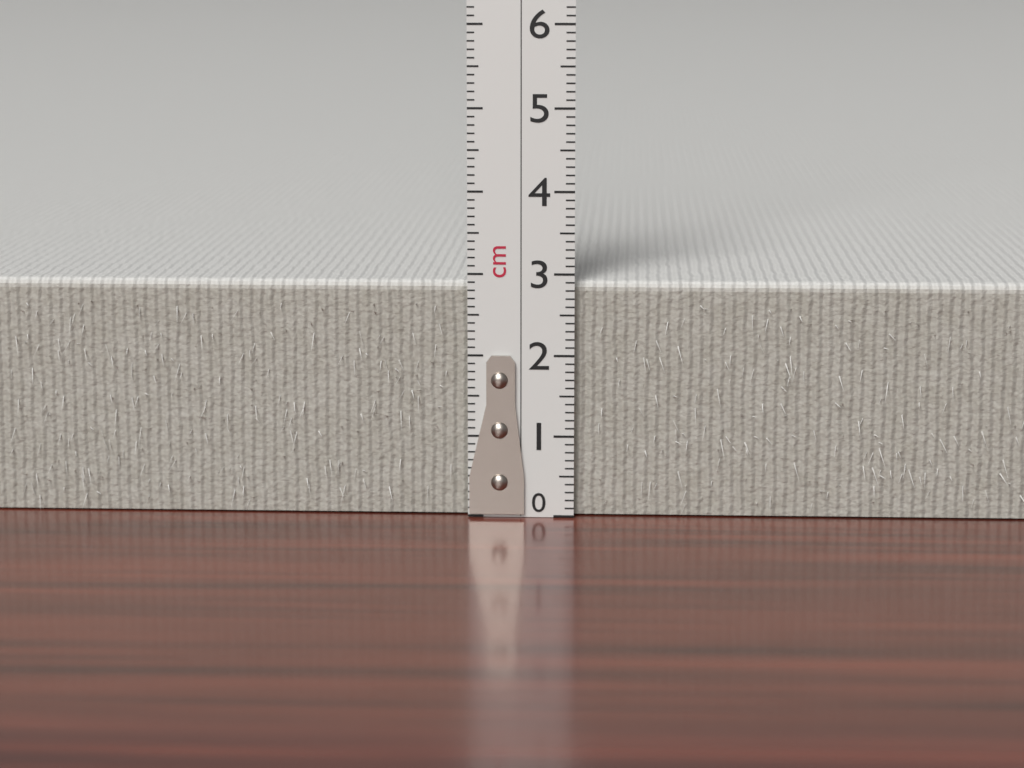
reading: 2.9 cm
